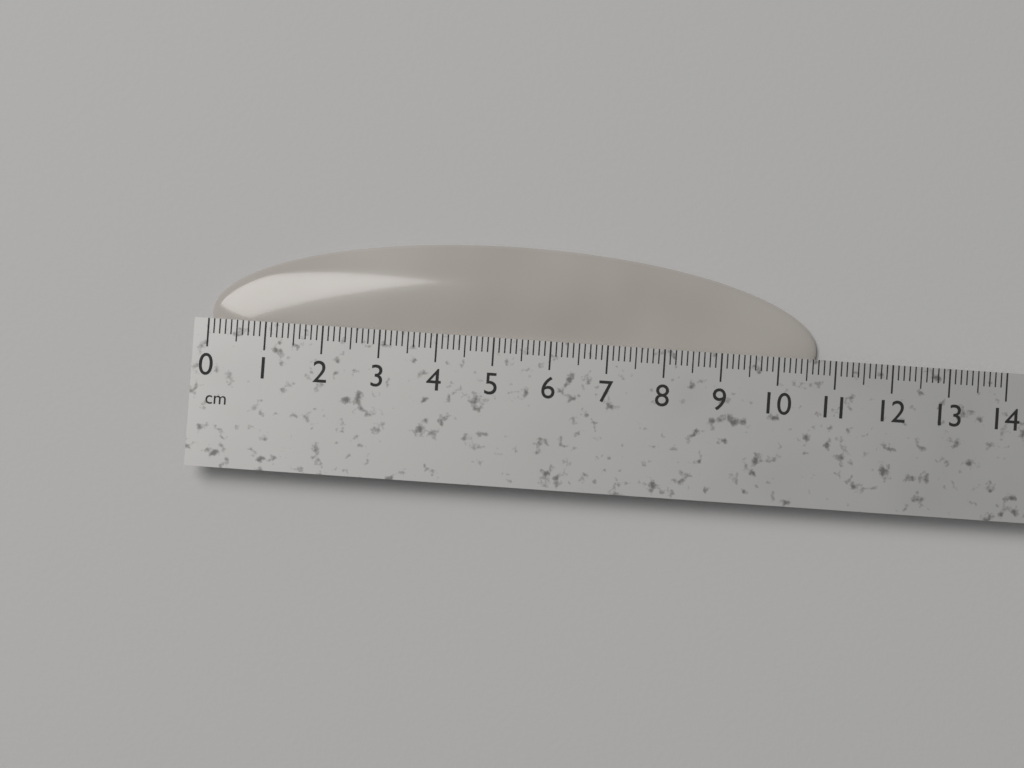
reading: 10.7 cm
